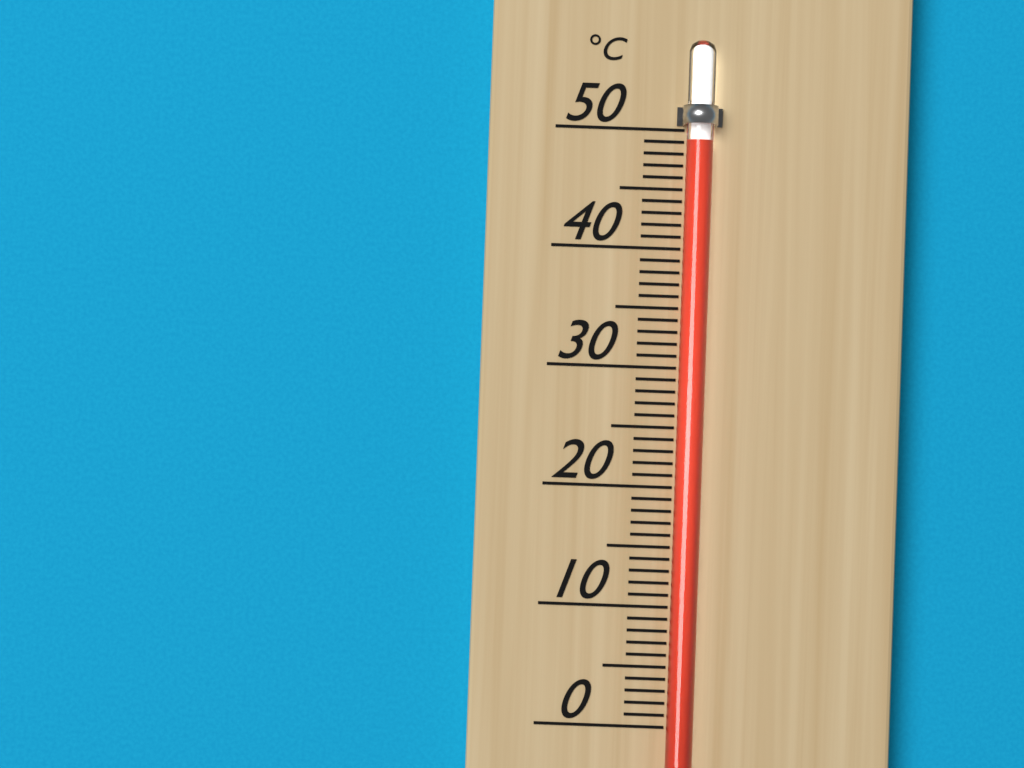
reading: 49 °C
